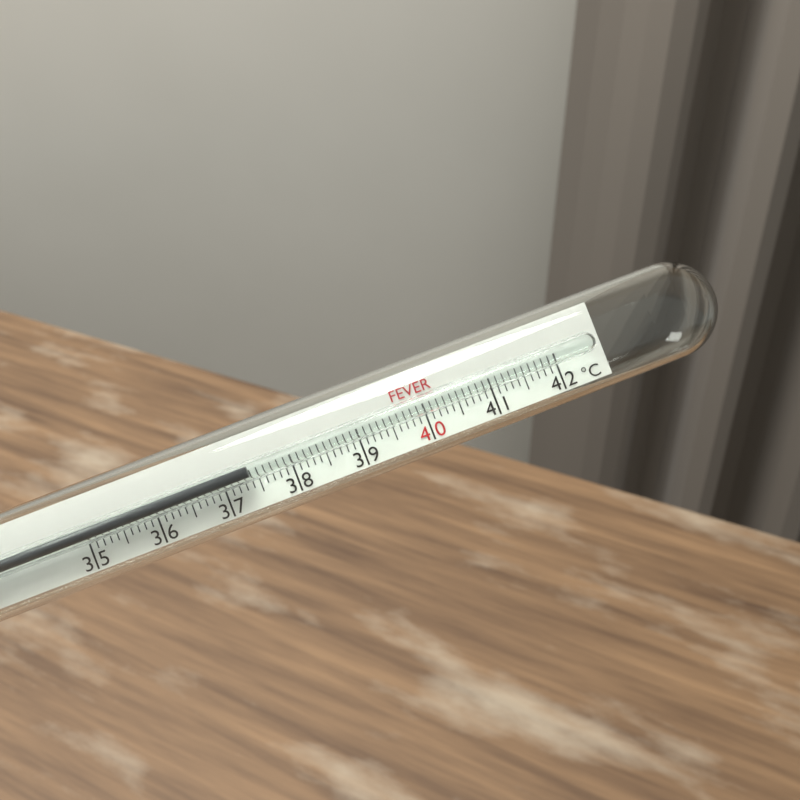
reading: 37.4 °C
